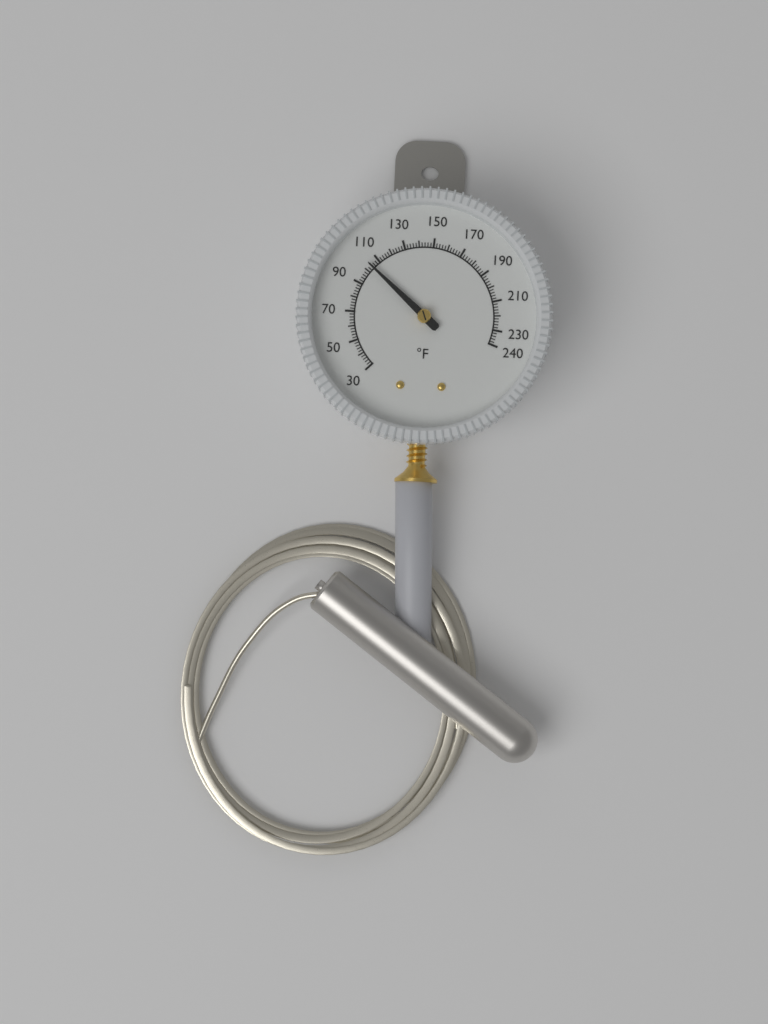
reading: 104 °F
